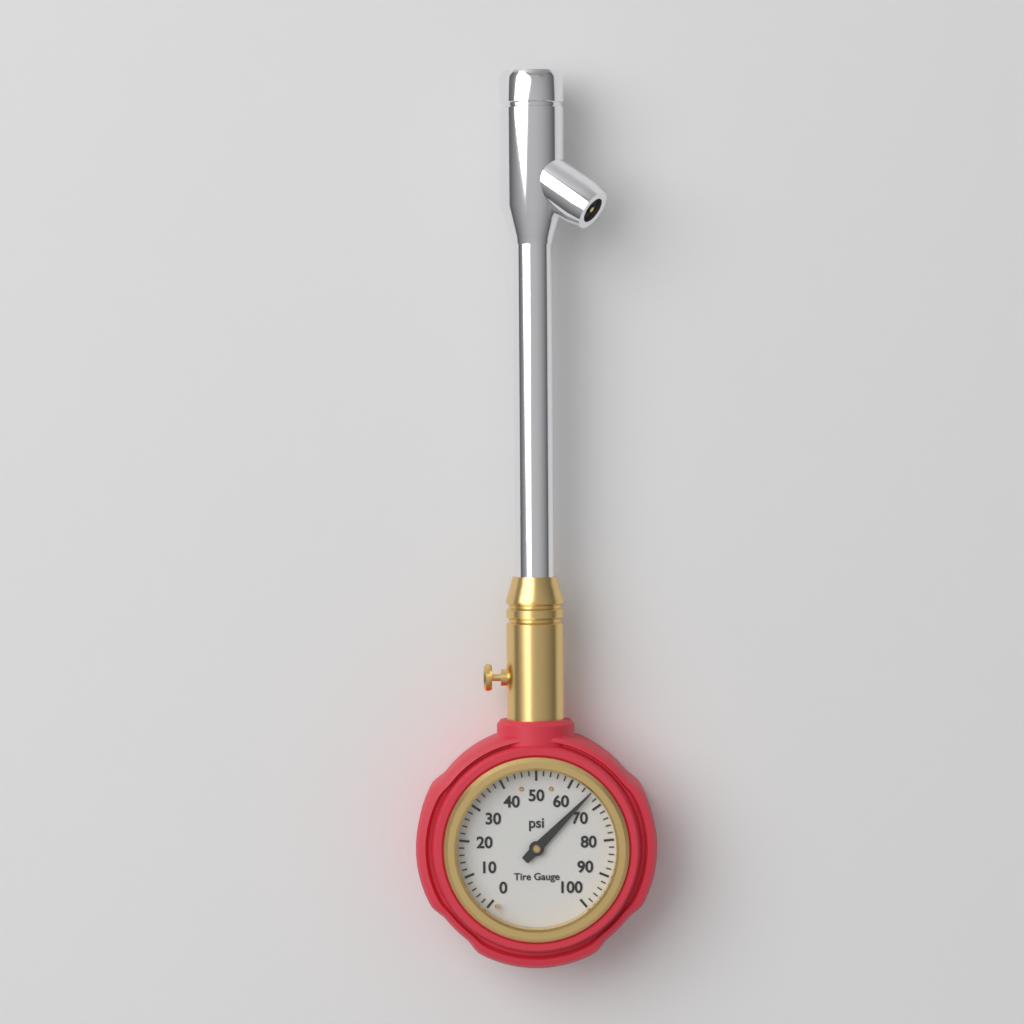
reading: 66 psi
